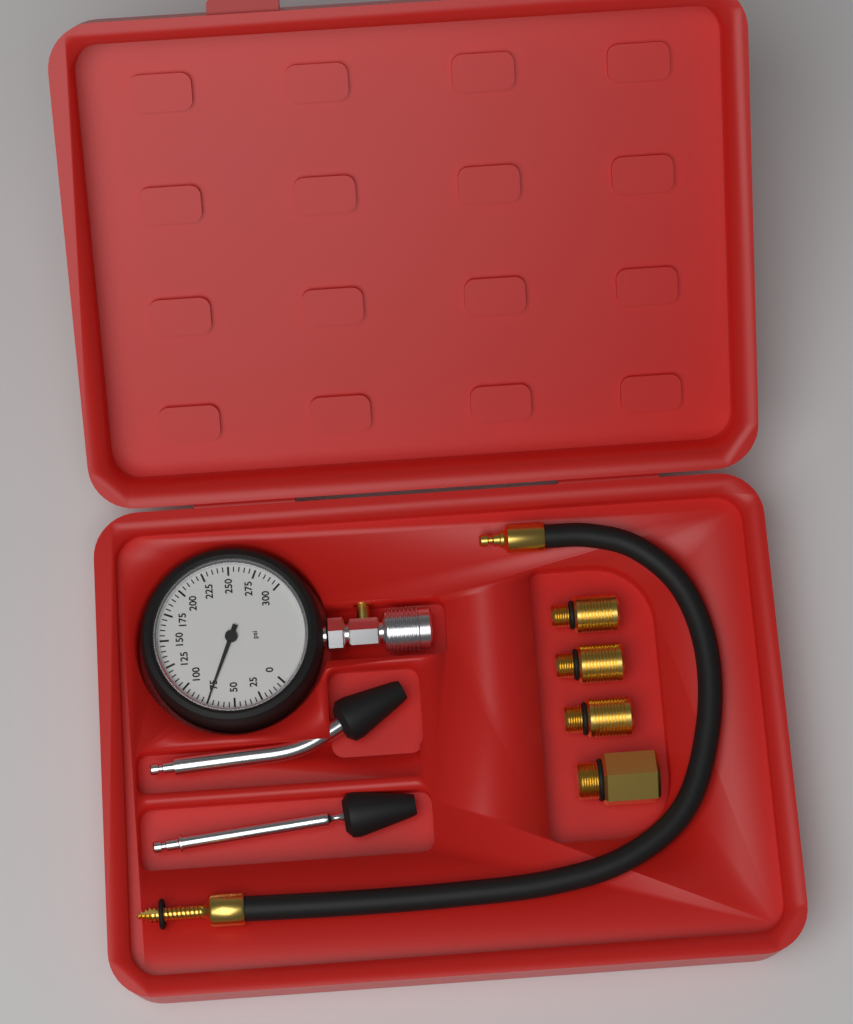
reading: 75 psi
